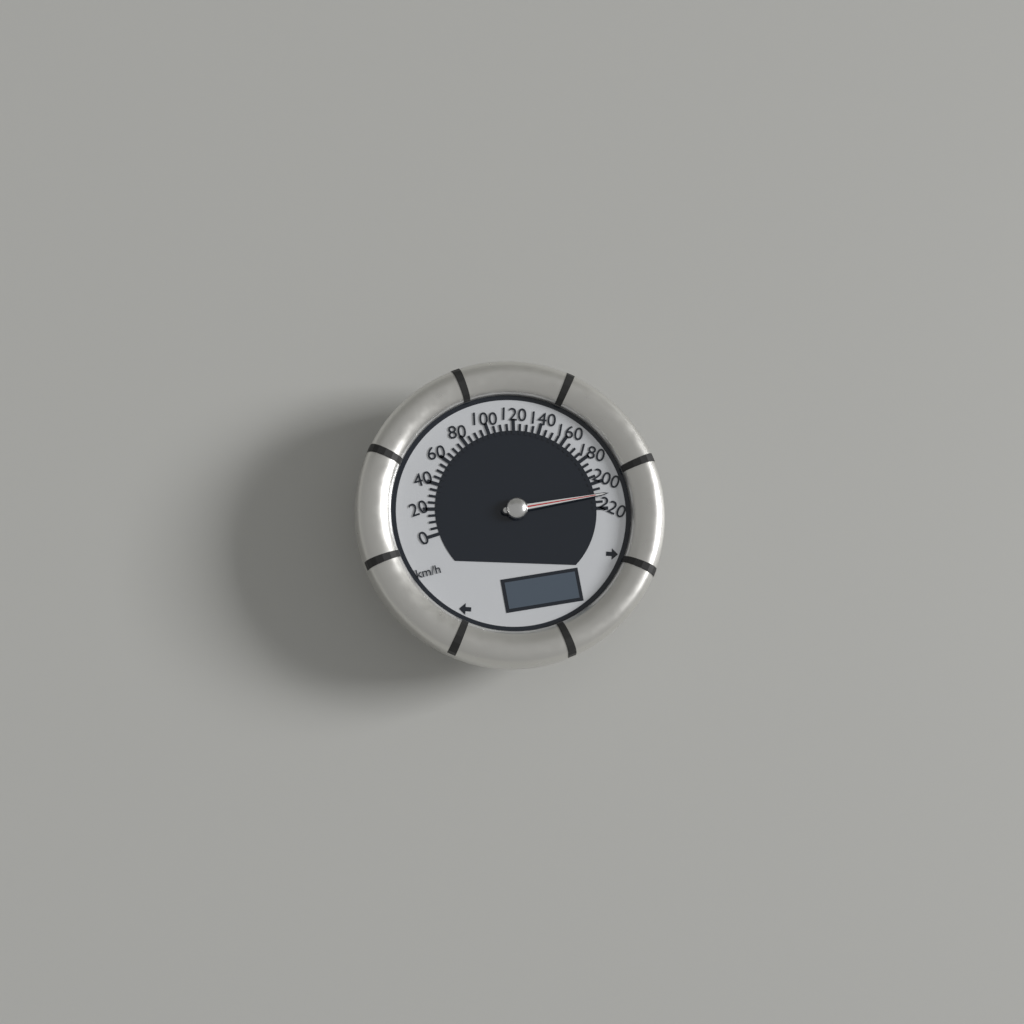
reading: 210 km/h
